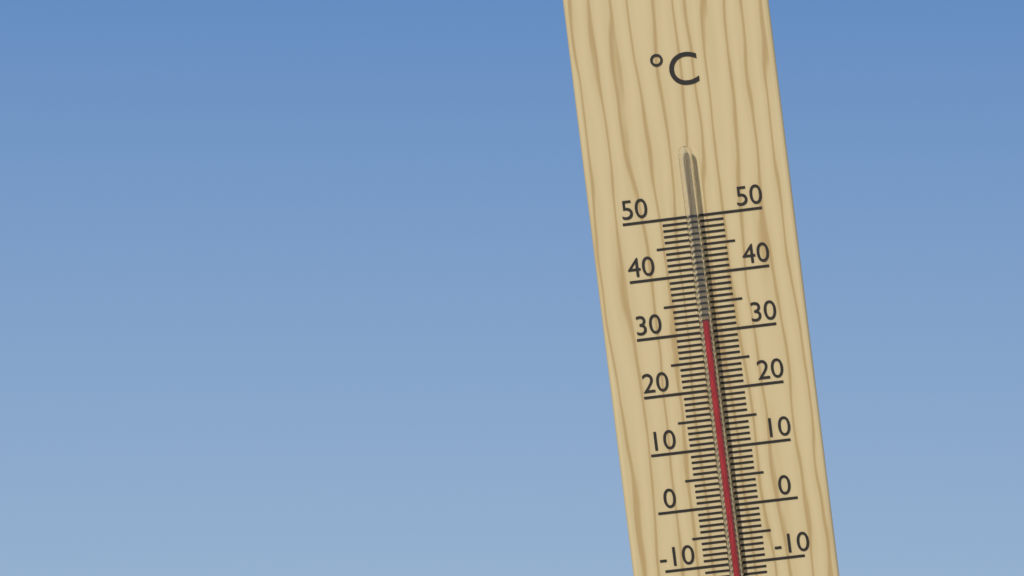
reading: 32 °C
